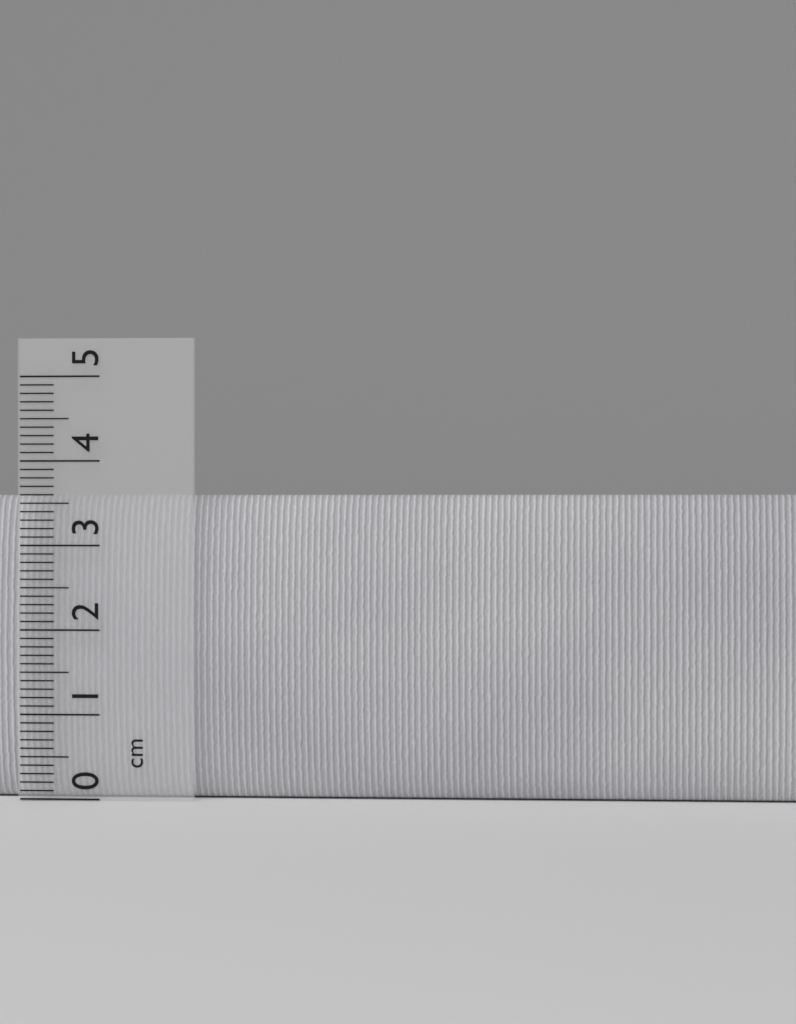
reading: 3.6 cm
